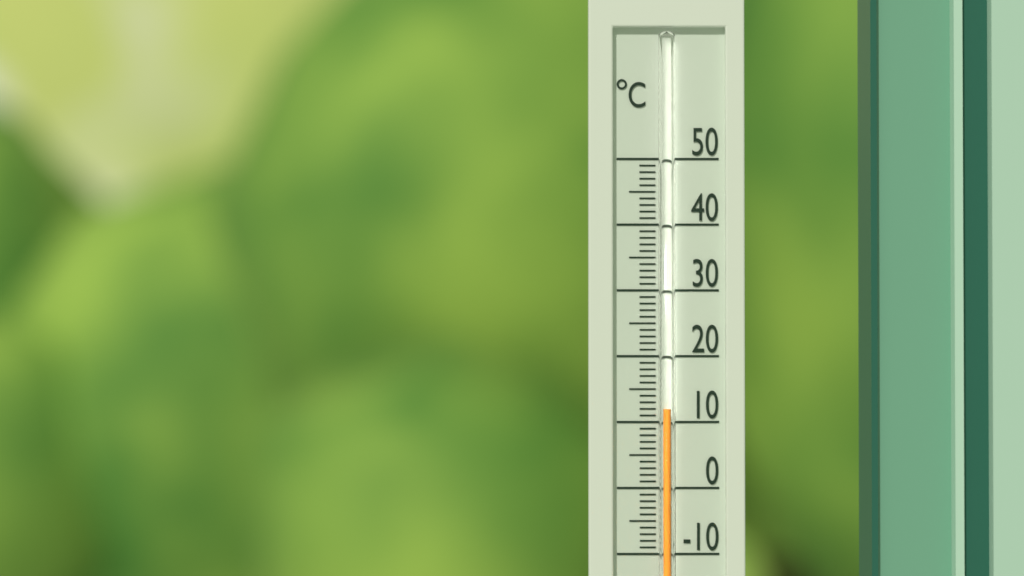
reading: 12 °C
